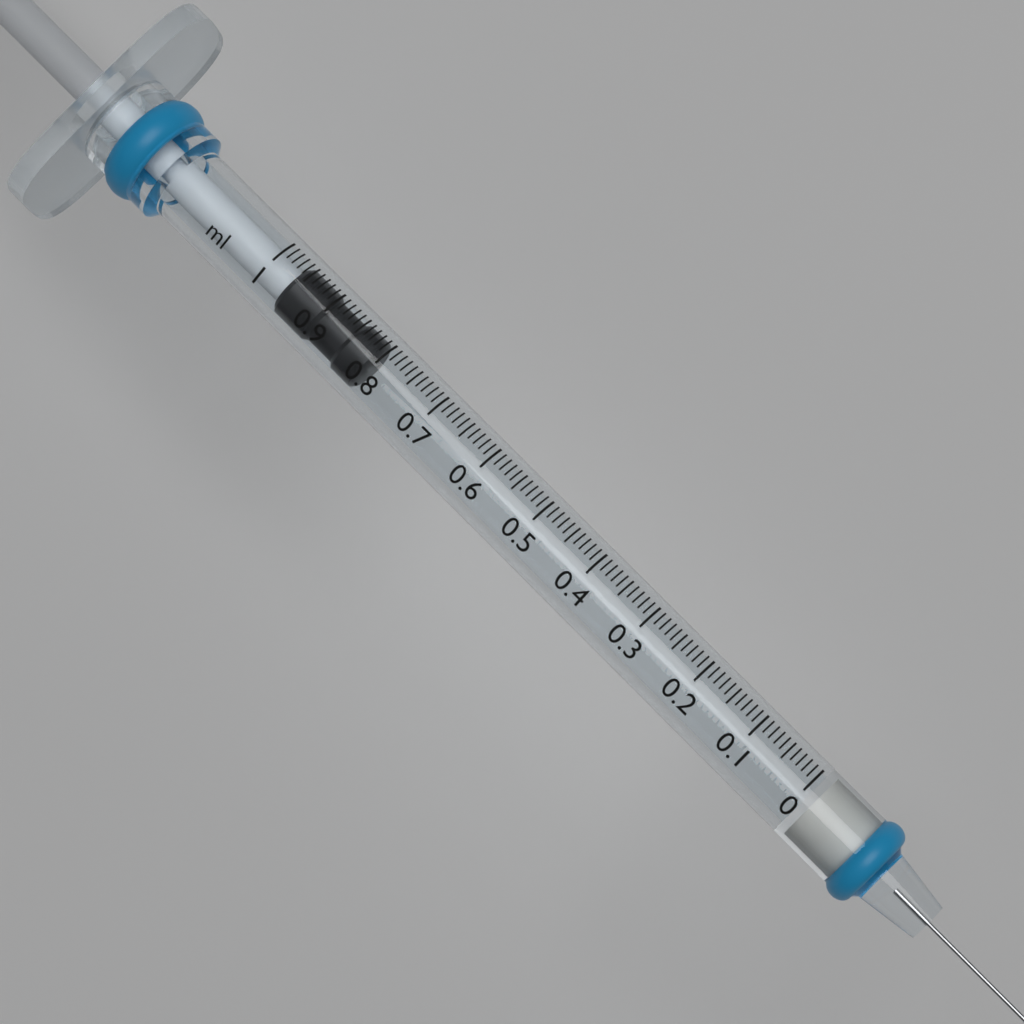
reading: 0.81 ml
